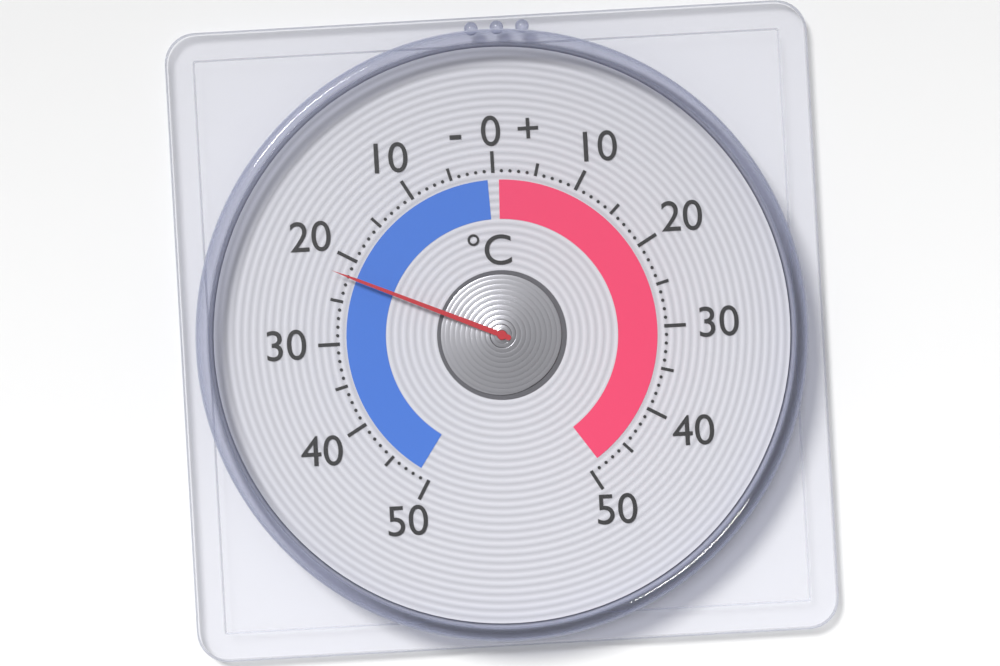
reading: -22 °C
